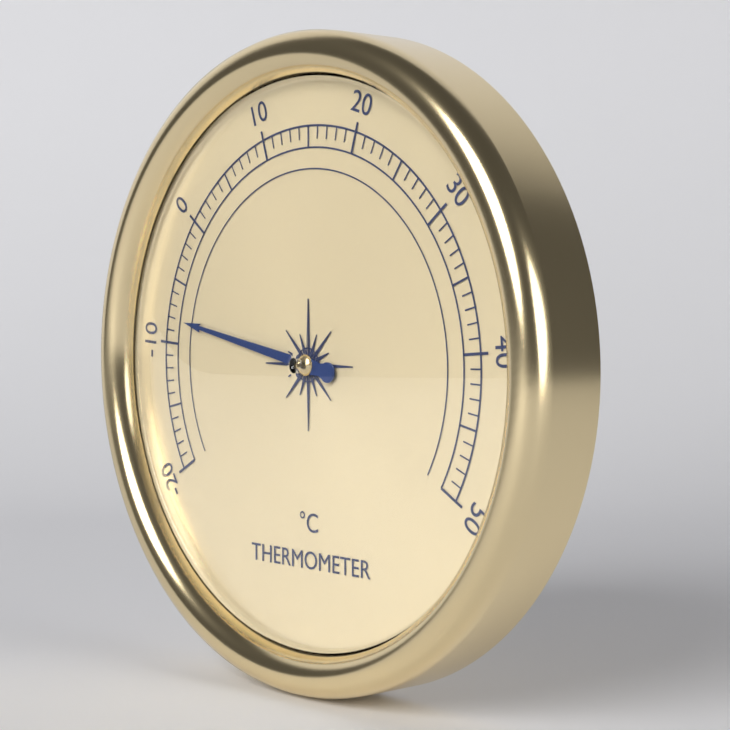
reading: -8 °C
